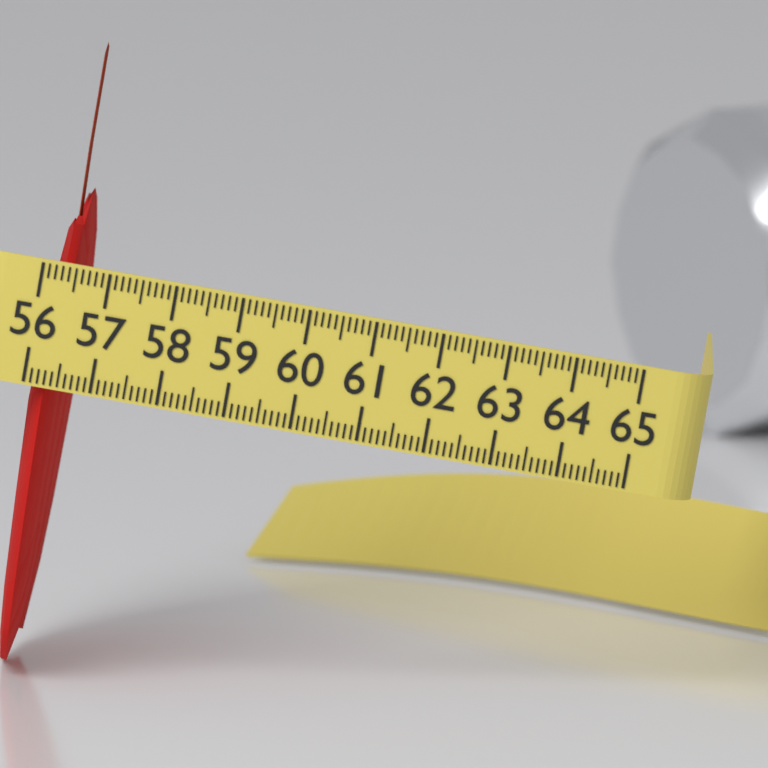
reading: 56.6 (no unit)
